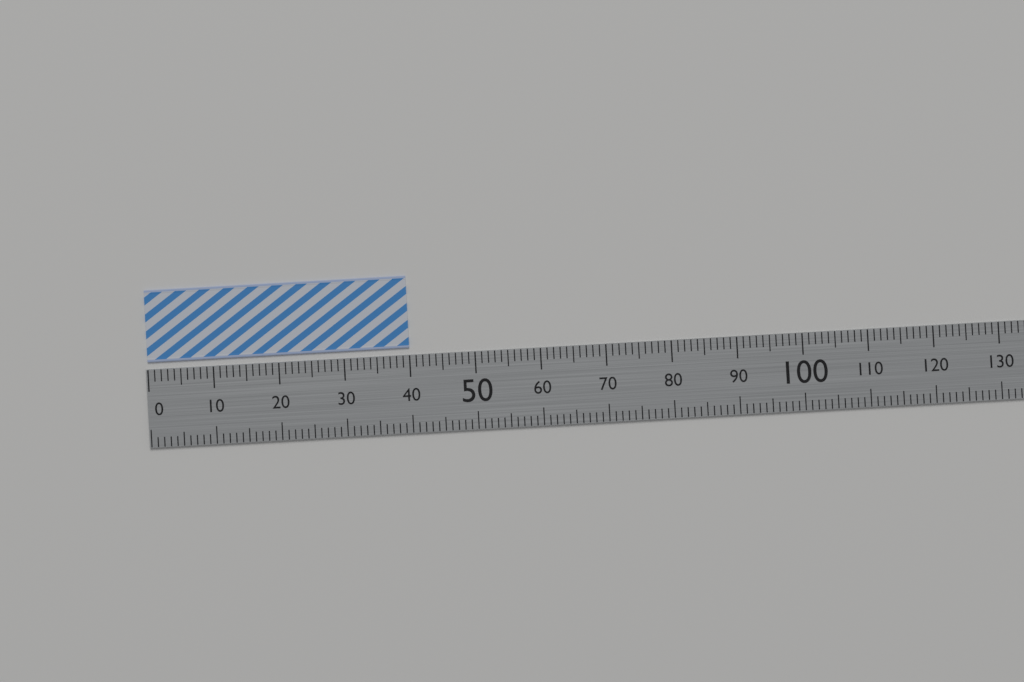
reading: 40 (no unit)
